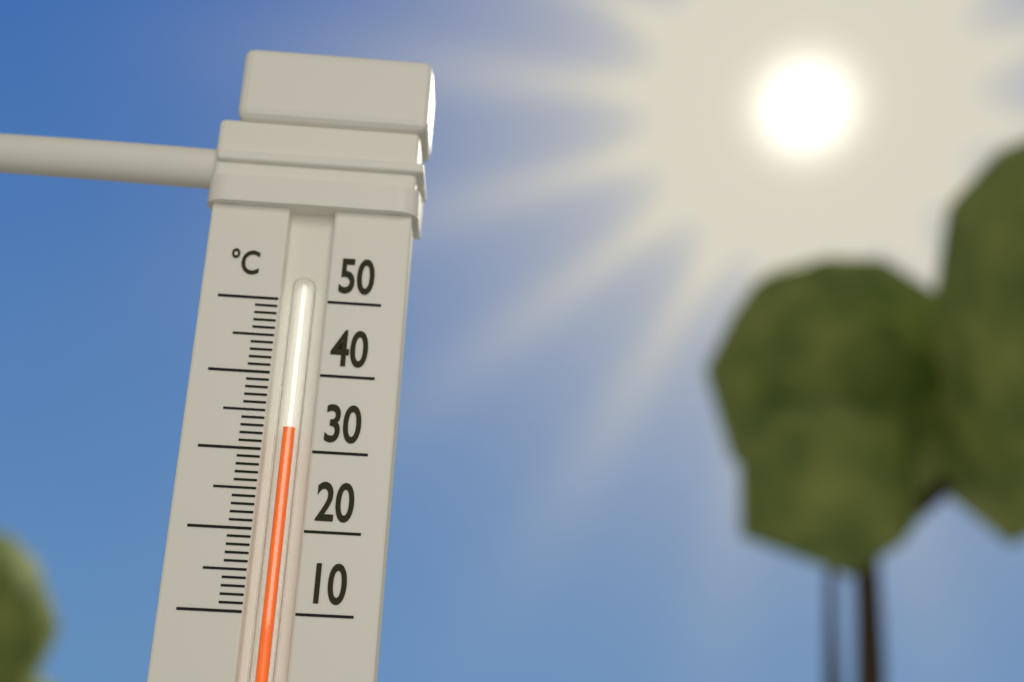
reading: 33 °C
